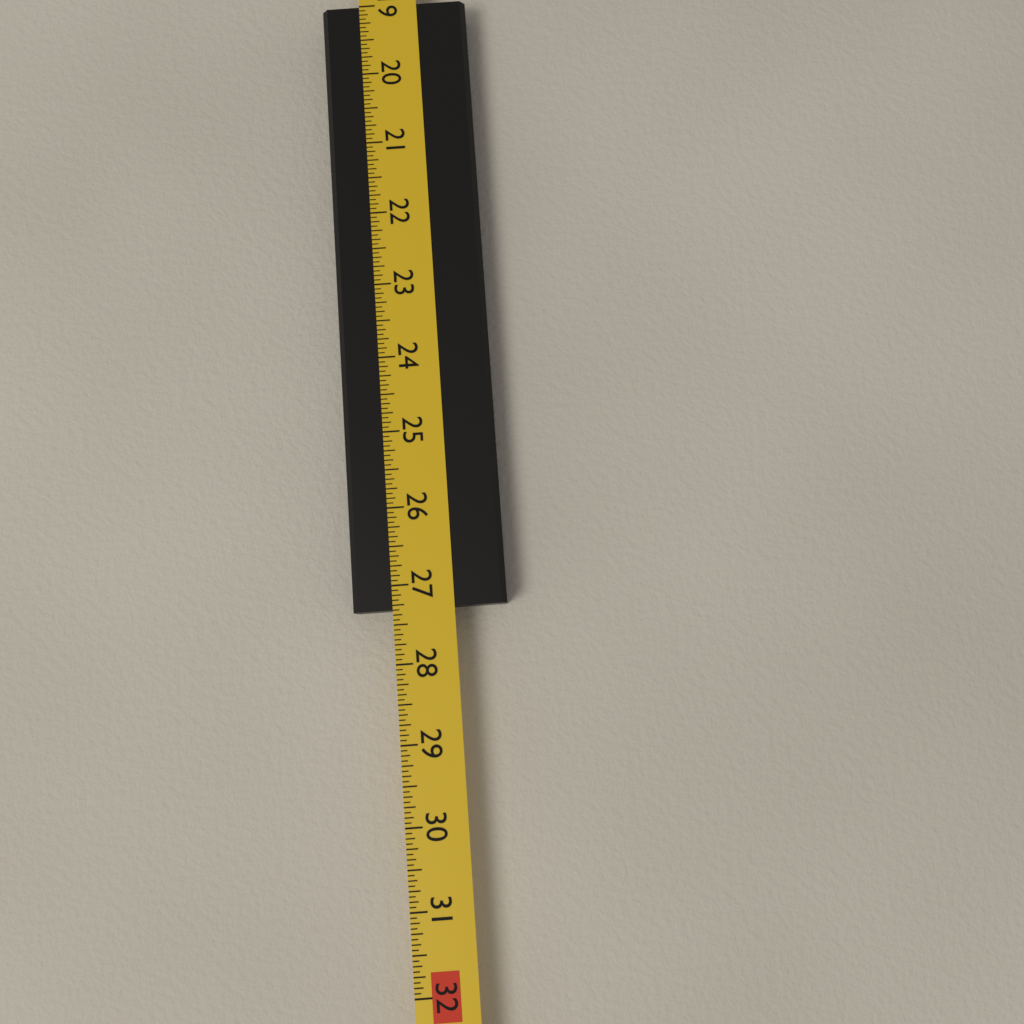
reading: 27.3125 in
